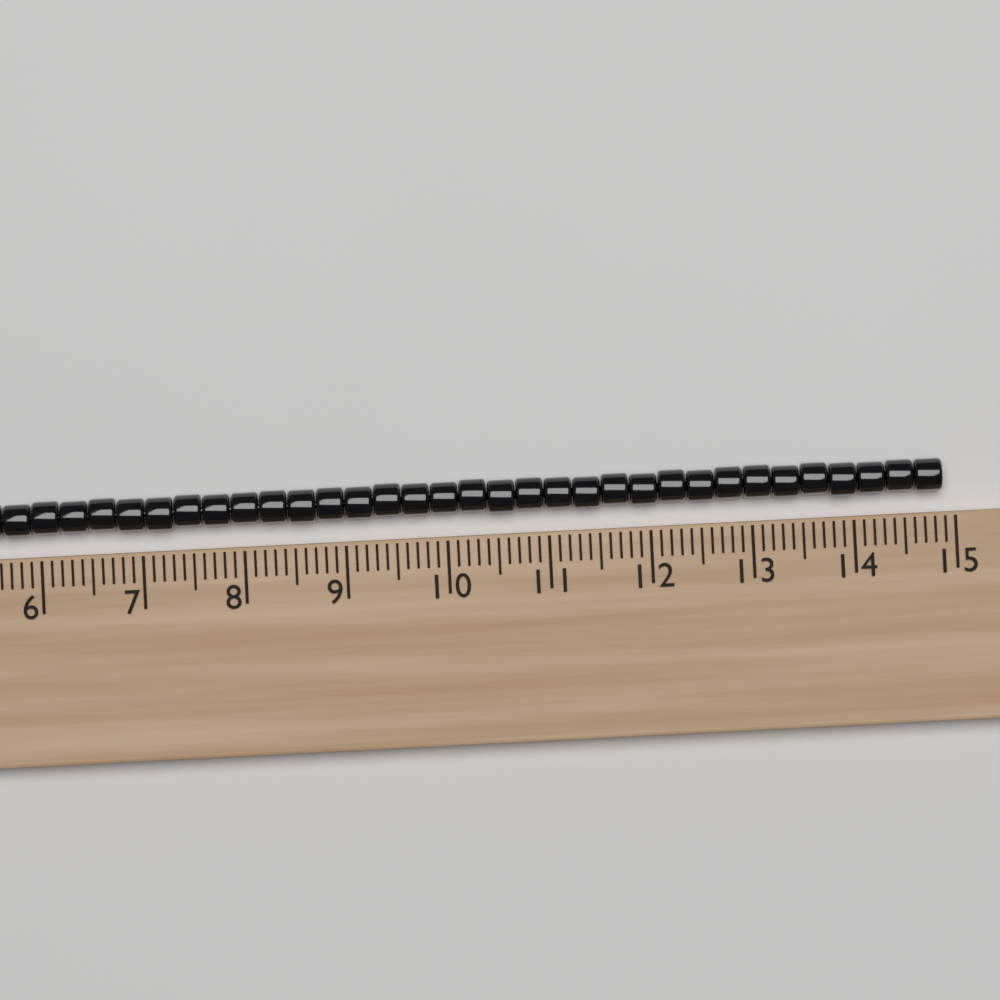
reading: 14.9 (no unit)
